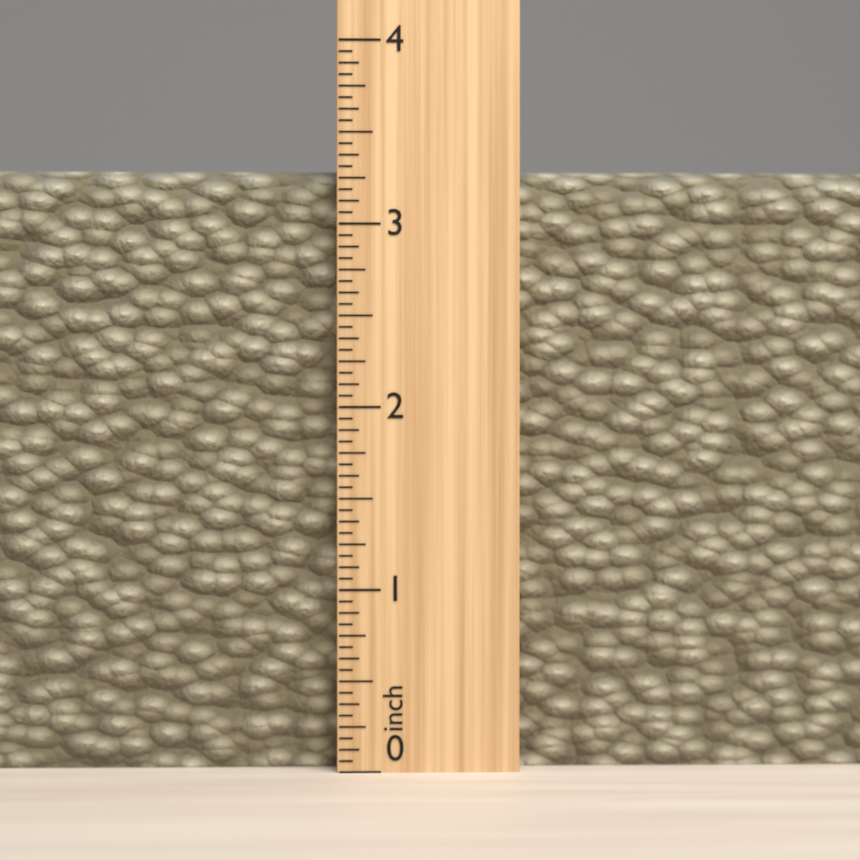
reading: 3.3125 inch
